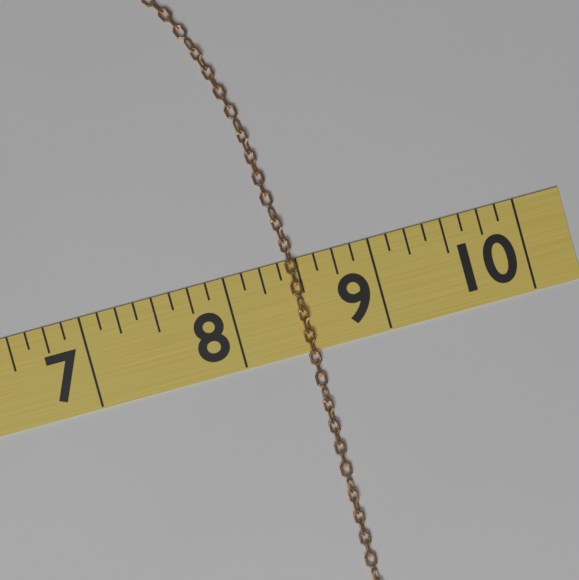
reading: 8.500 (no unit)
